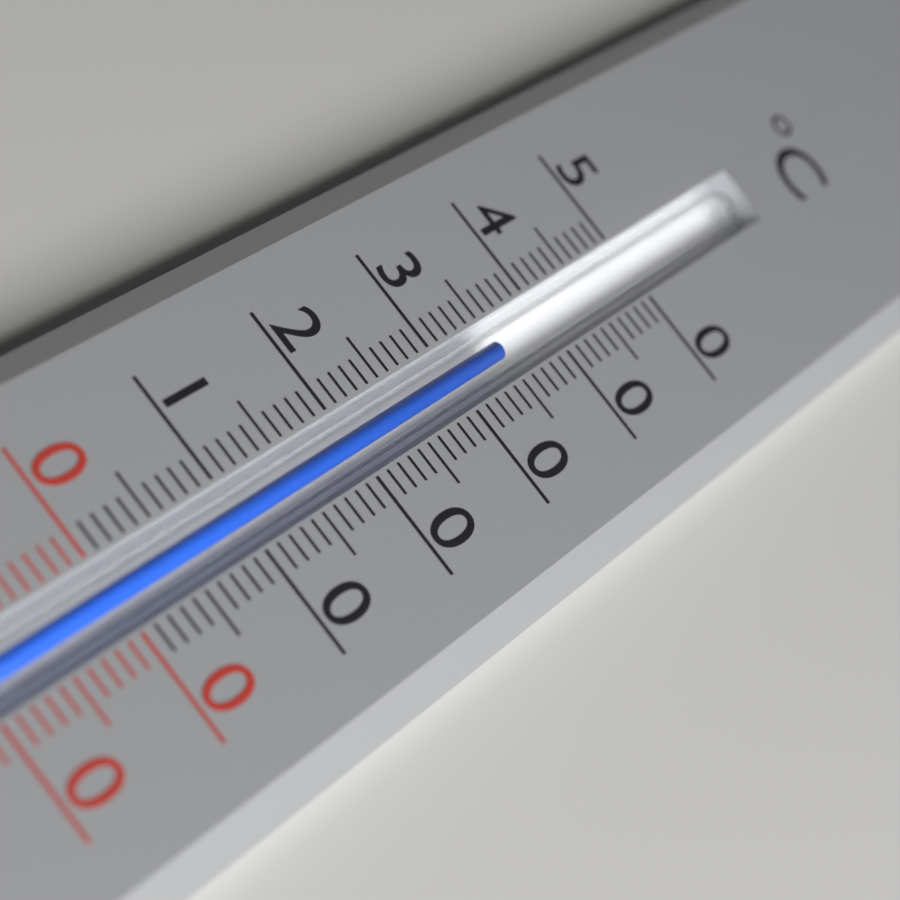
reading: 35 °C
